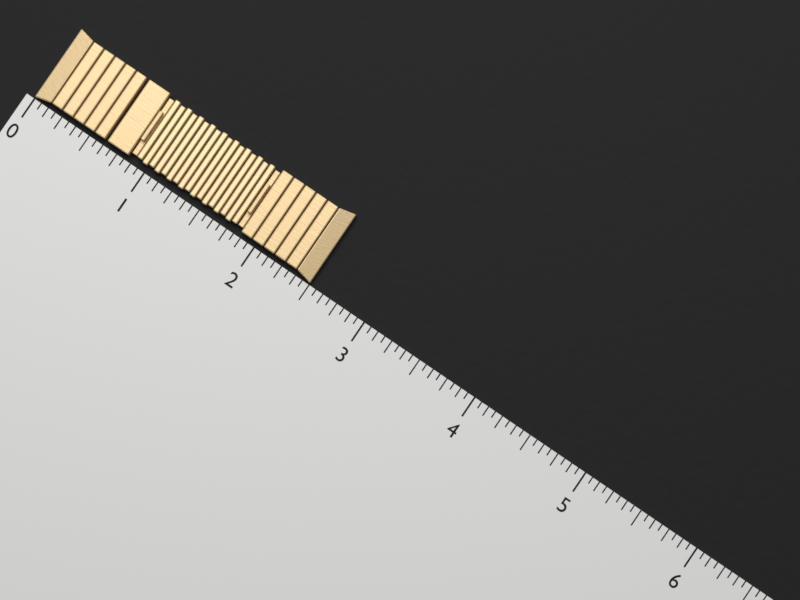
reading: 2.5000 (no unit)
